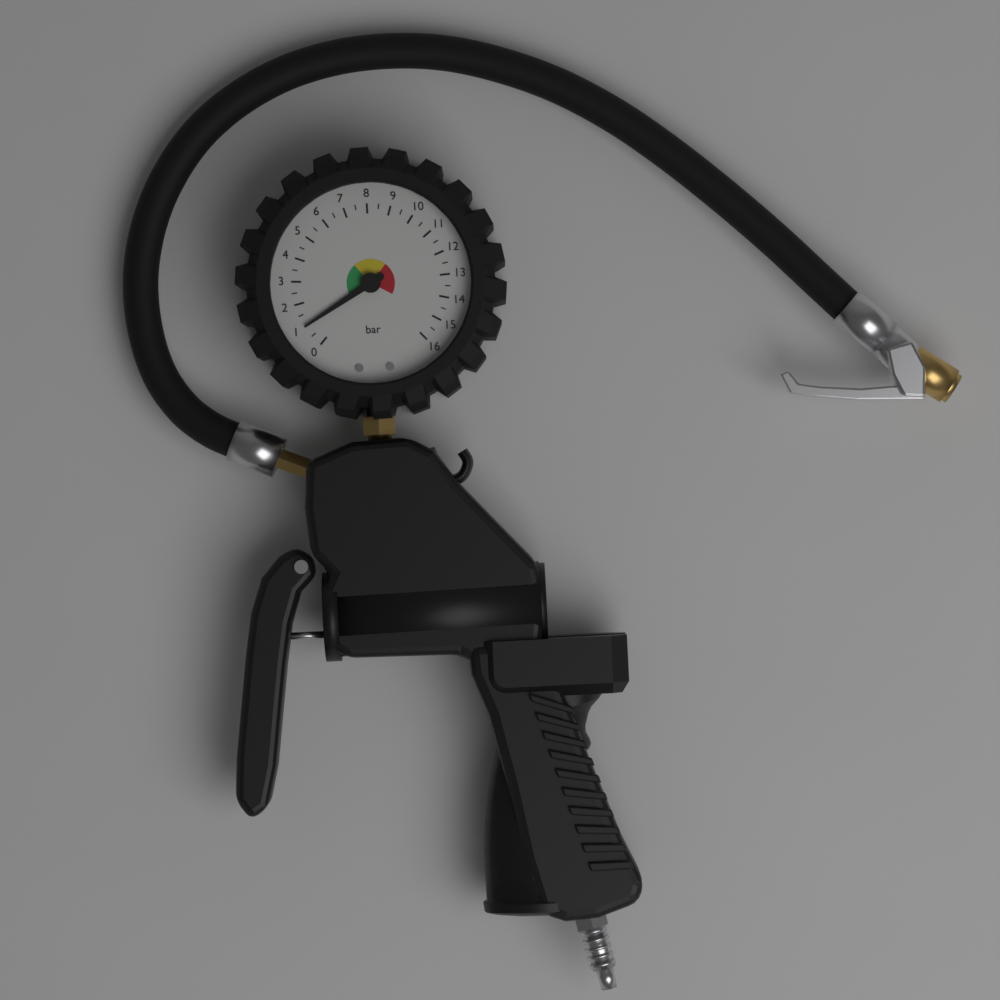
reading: 1.0 bar
